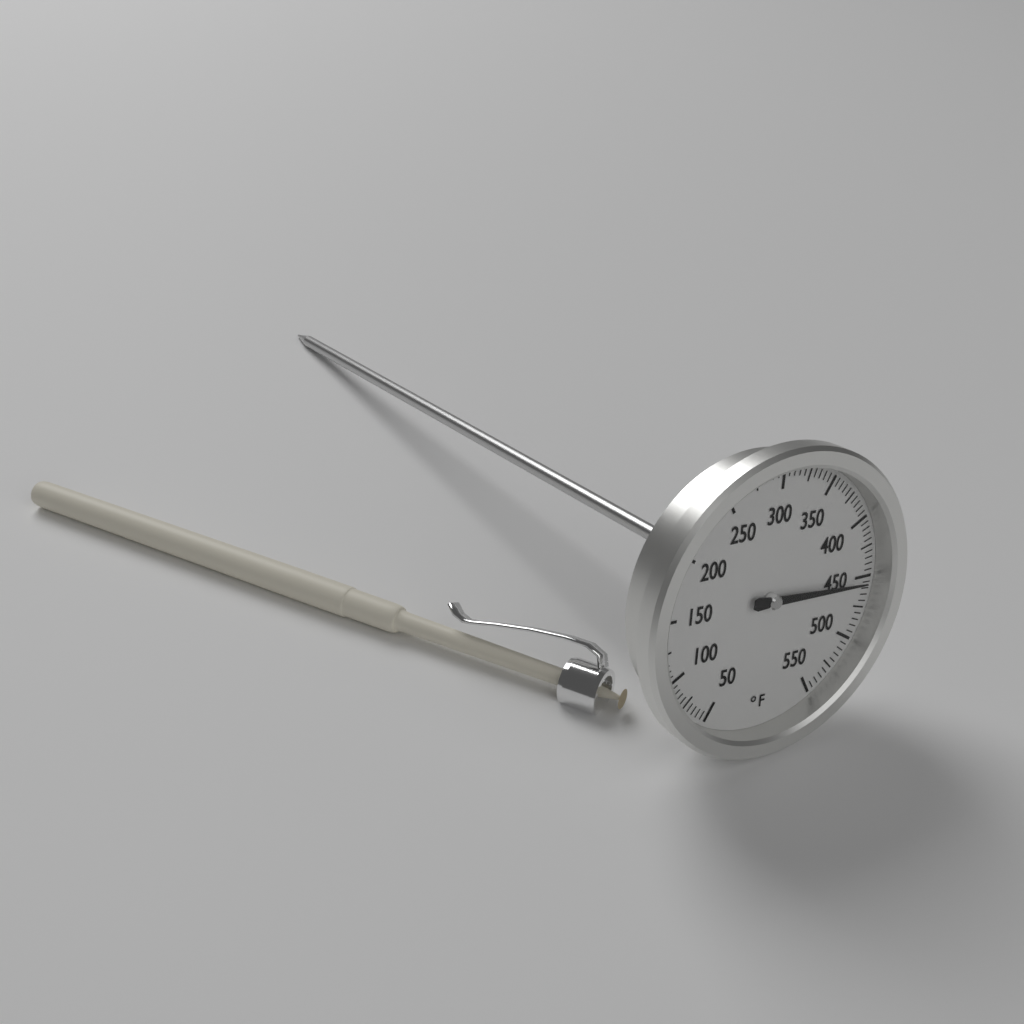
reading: 455 °F
